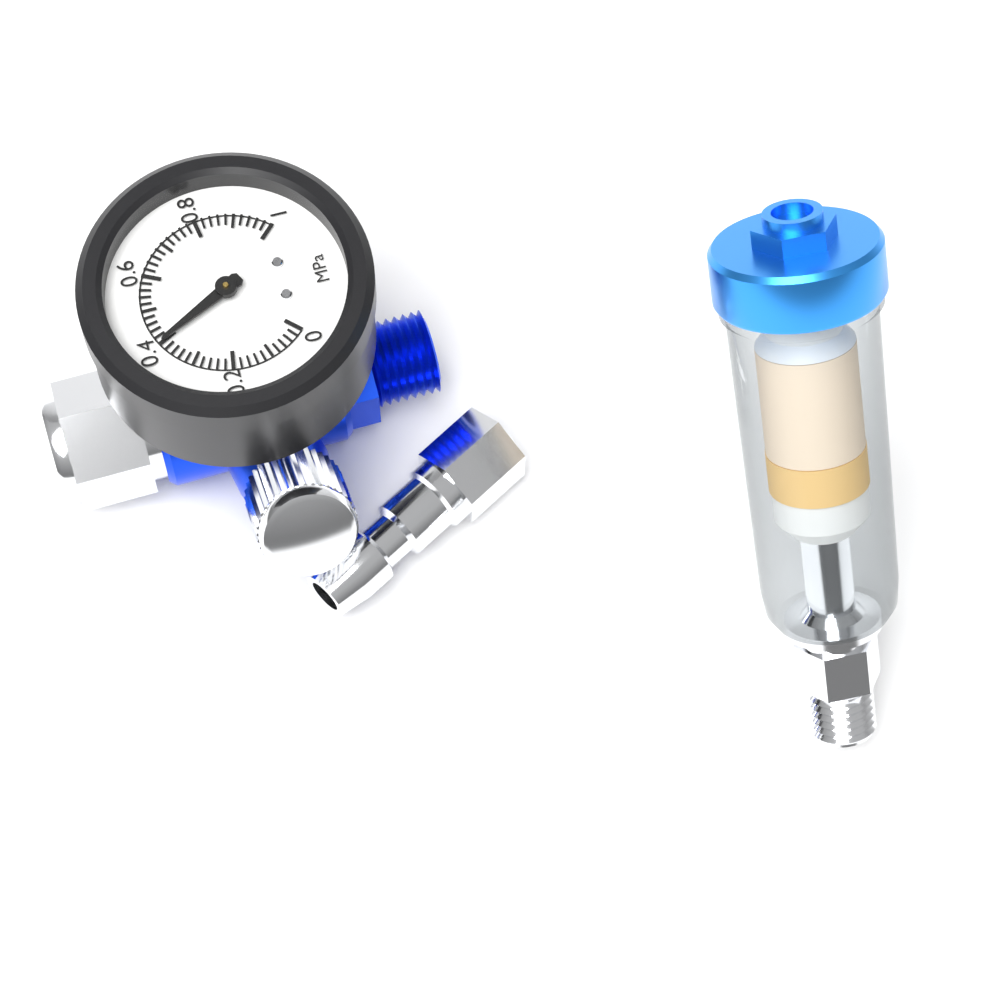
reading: 0.40 MPa
